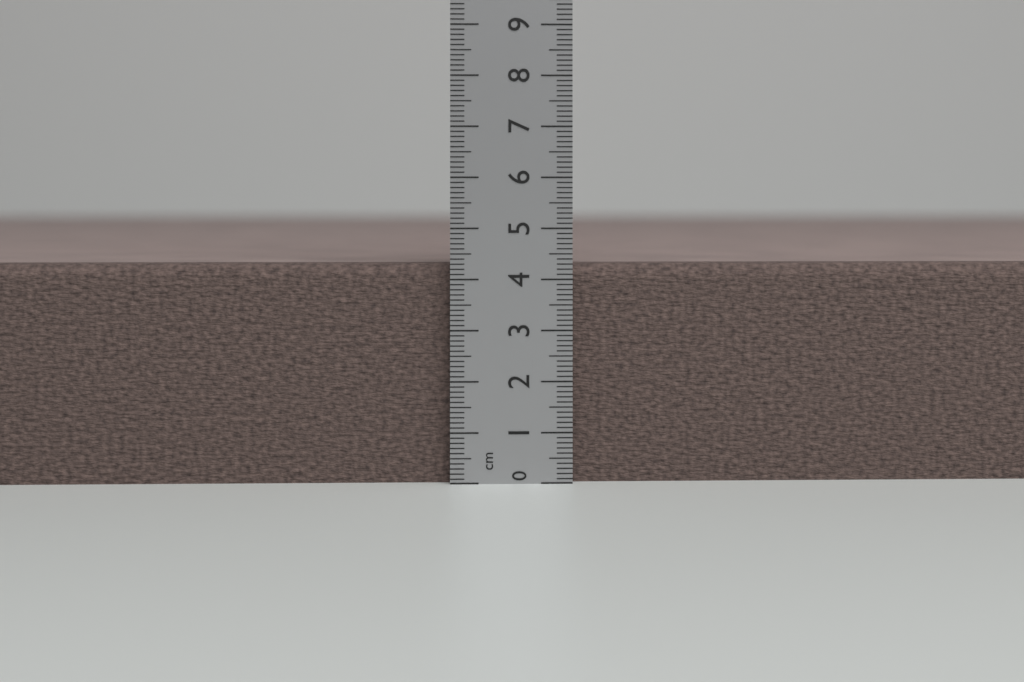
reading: 4.3 cm
